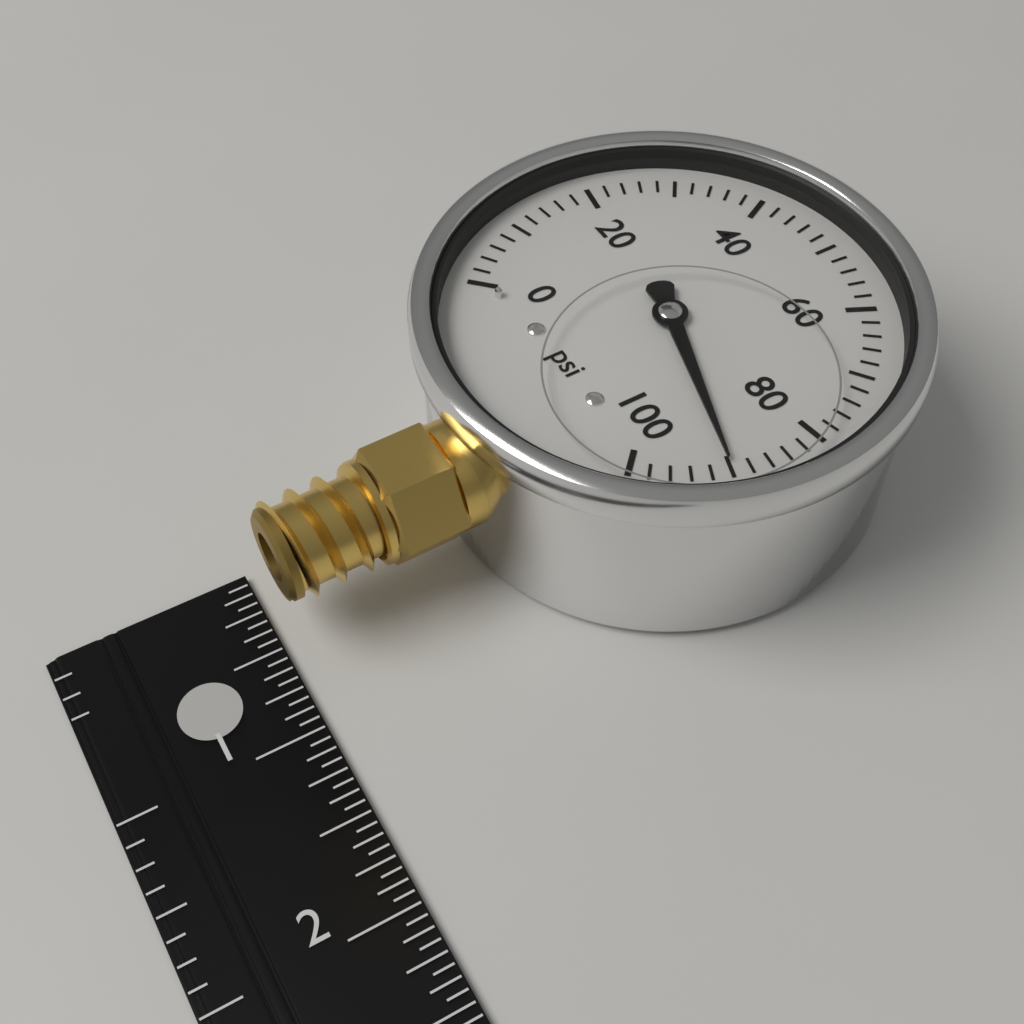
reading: 90 psi
